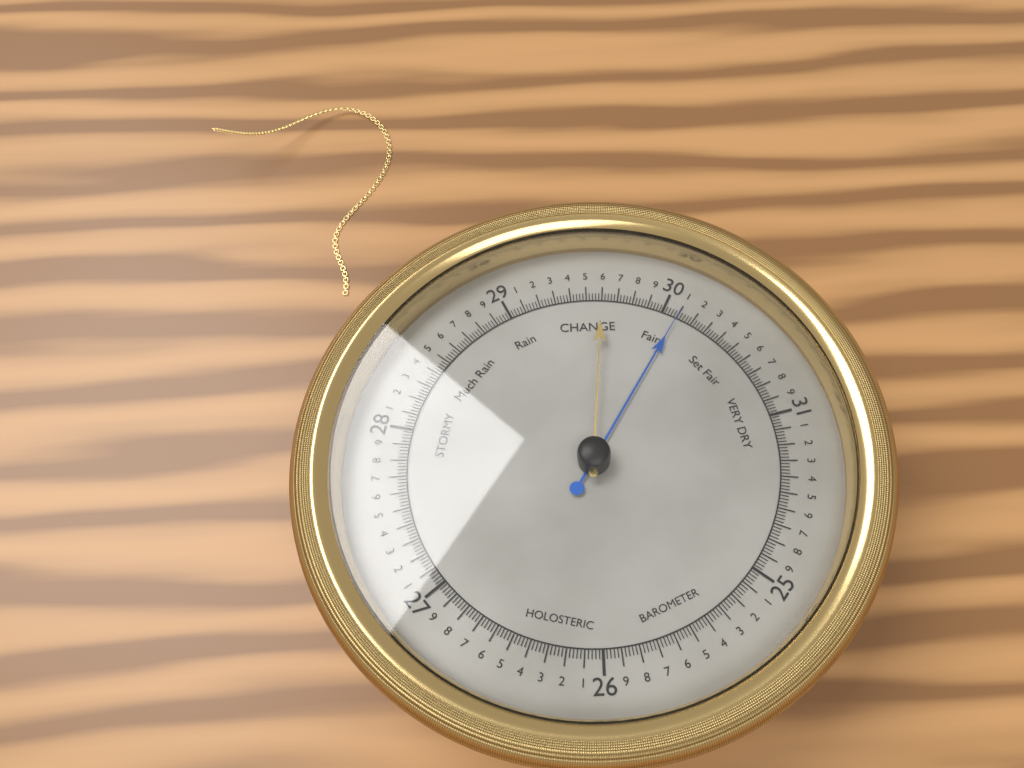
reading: 30.10 (no unit)
